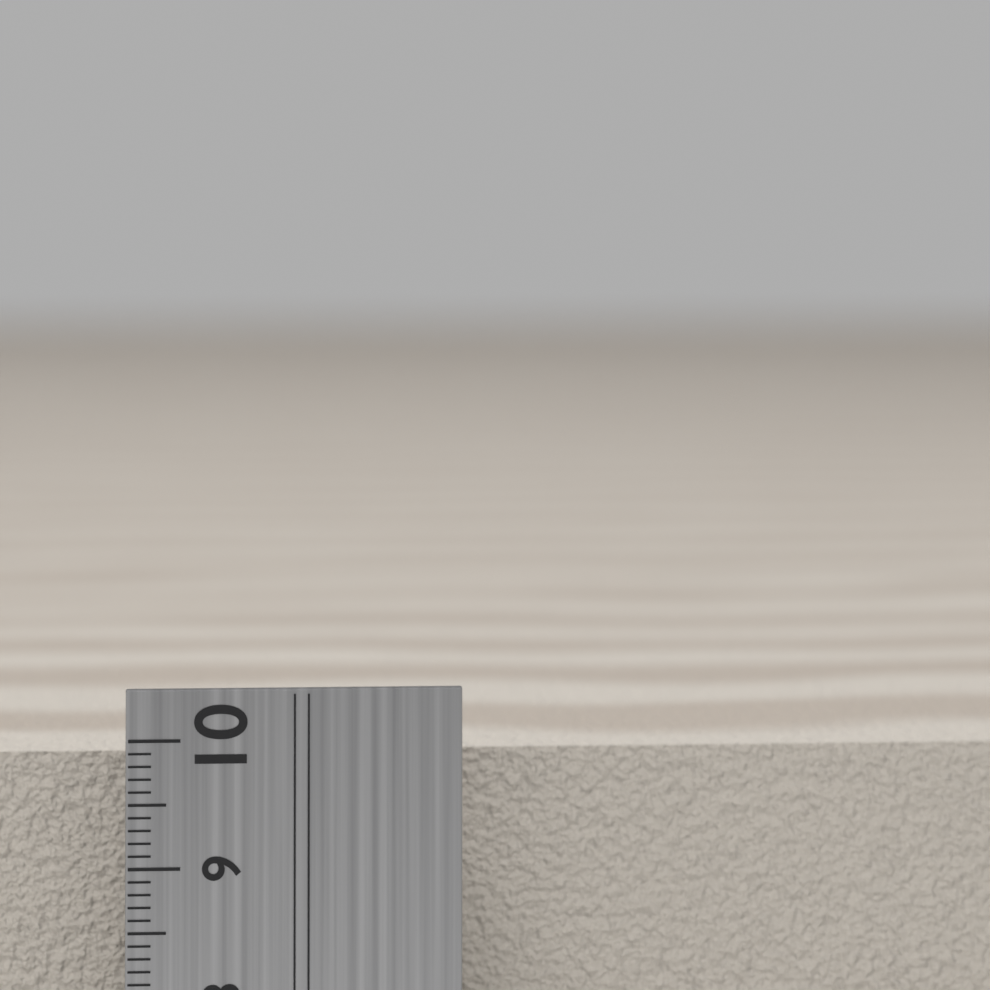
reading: 9.8 cm
